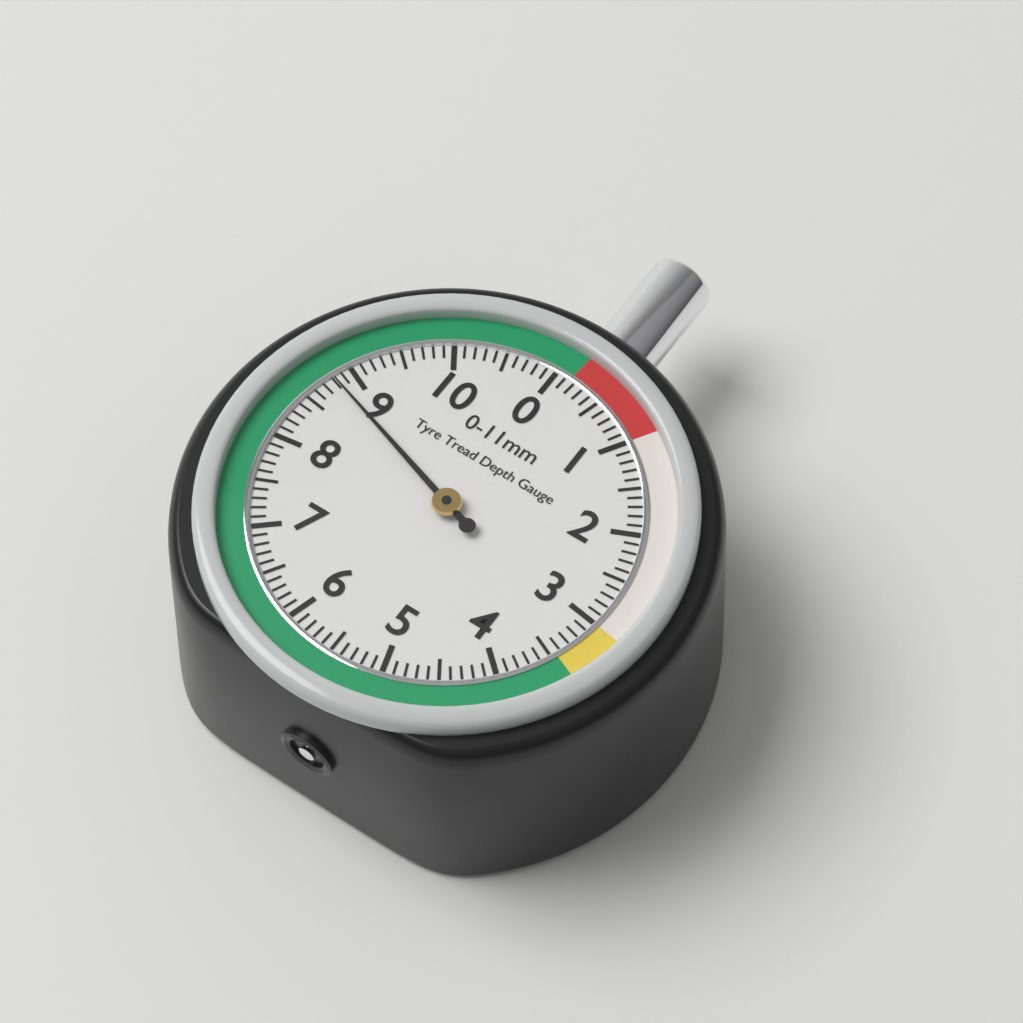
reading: 8.8 mm
